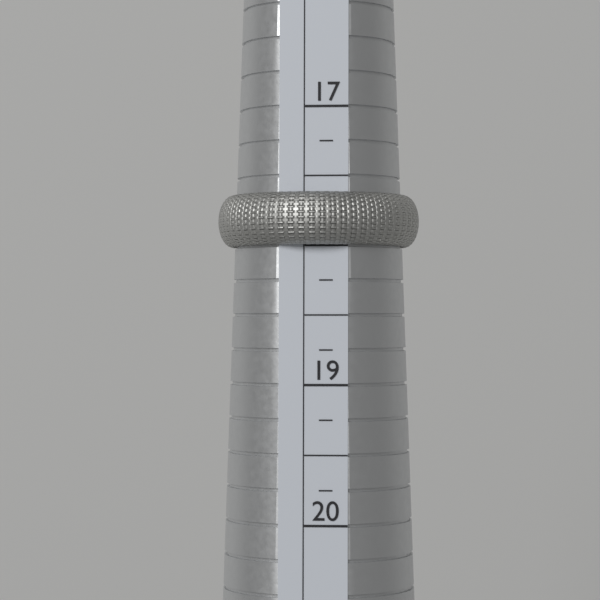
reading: 18.00 (no unit)
